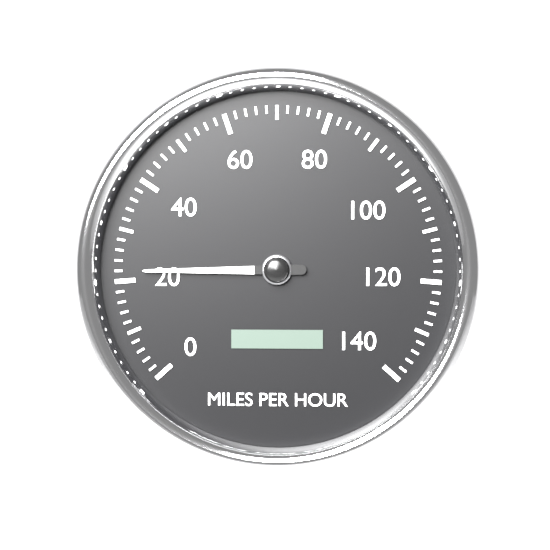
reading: 22 mph
